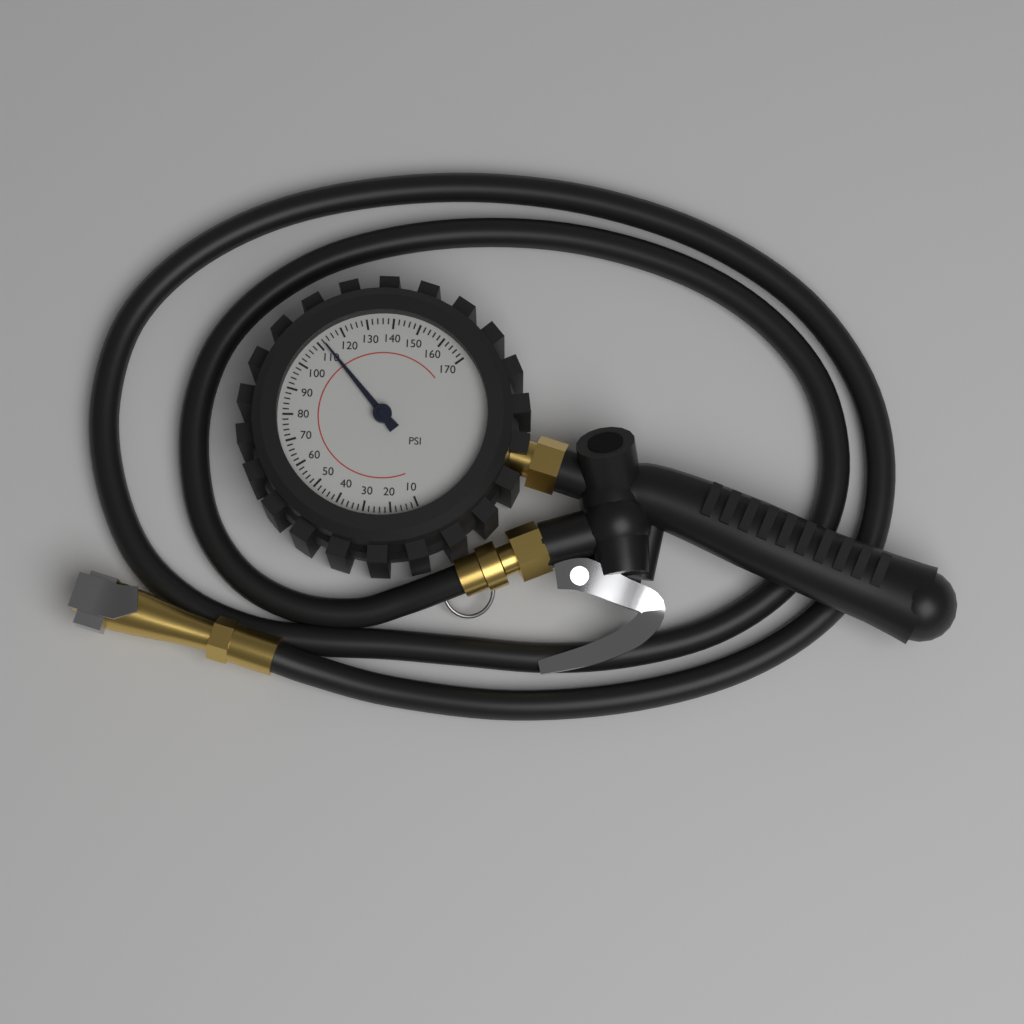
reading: 112 psi
